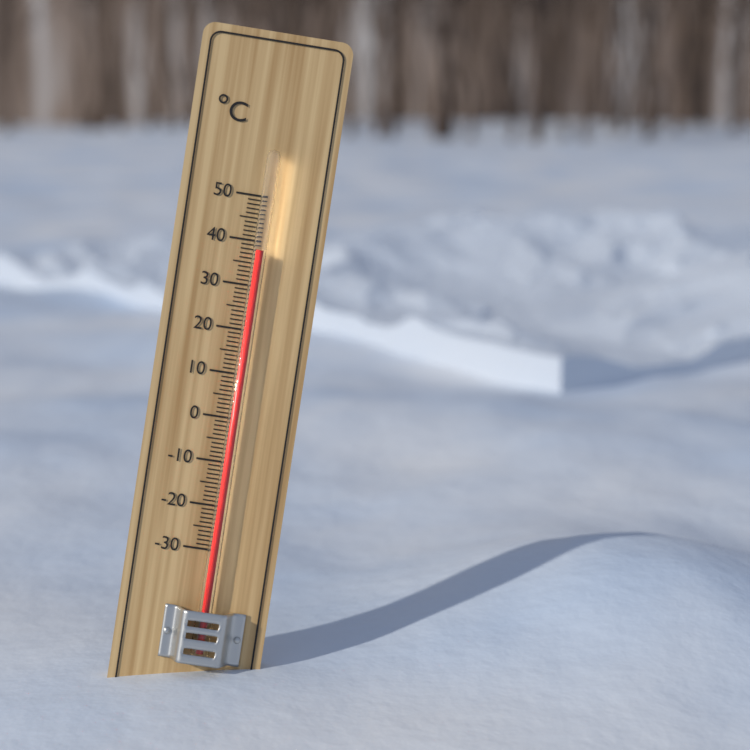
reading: 38 °C
